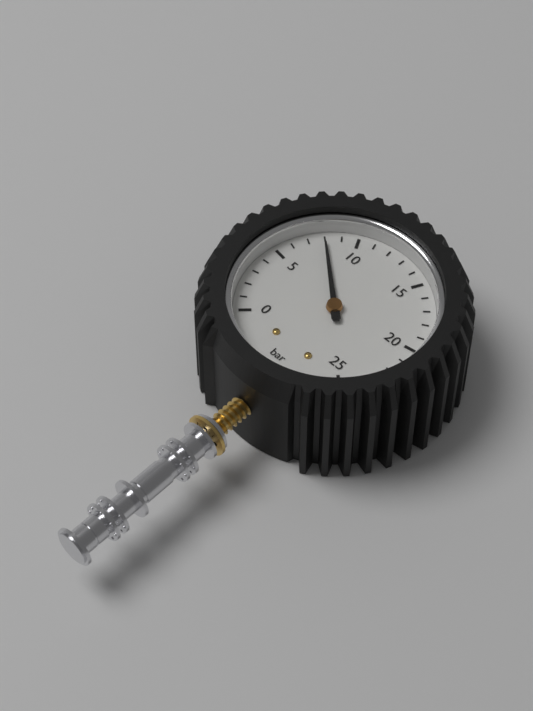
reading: 8 bar
